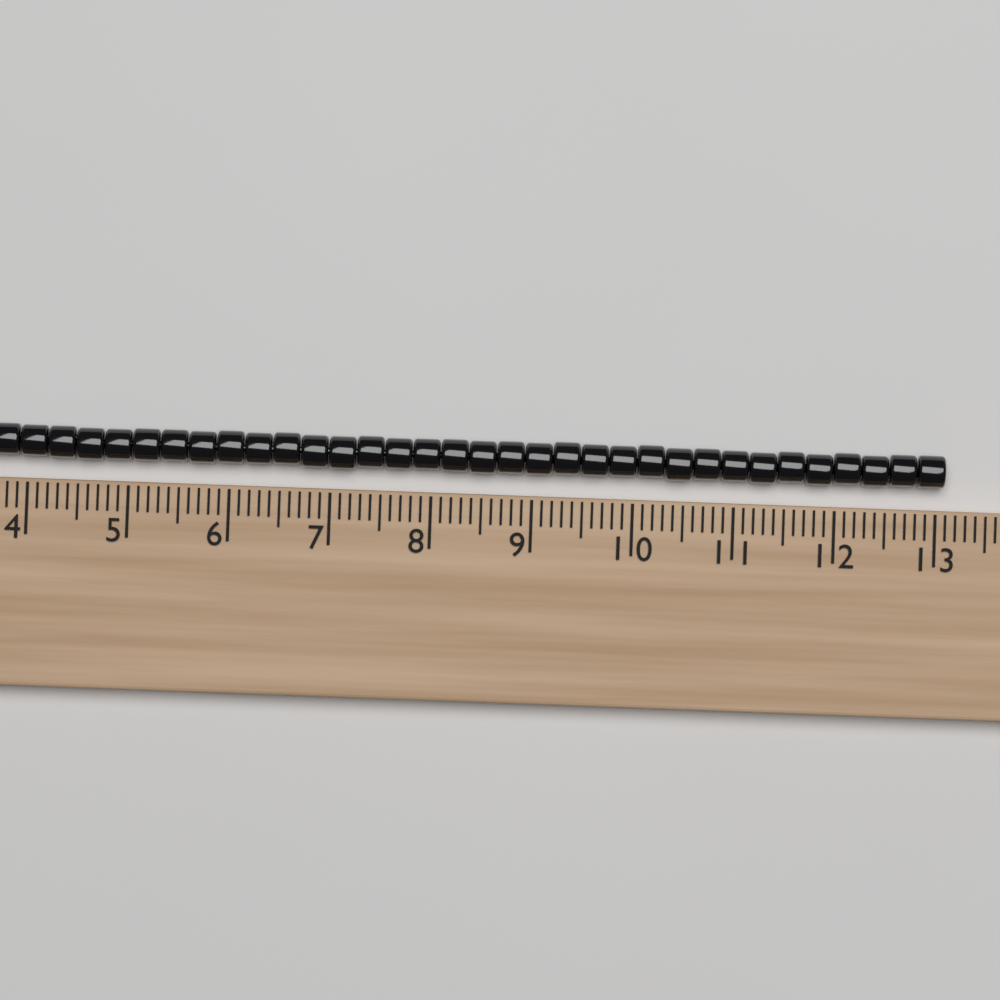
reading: 13.1 (no unit)
